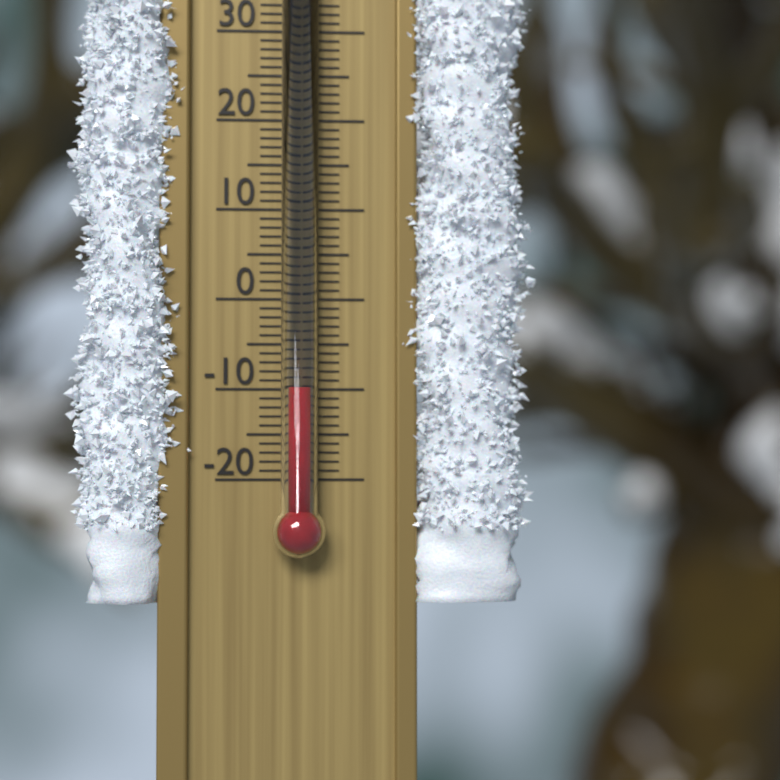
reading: -10 °C
